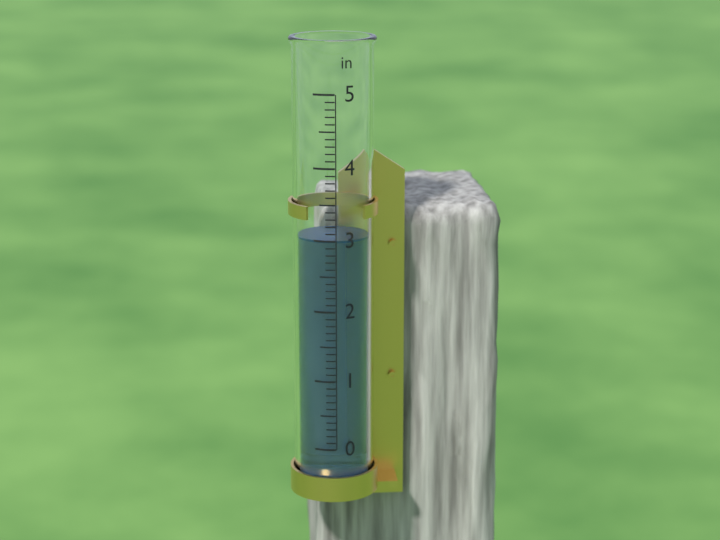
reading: 3.0 in
